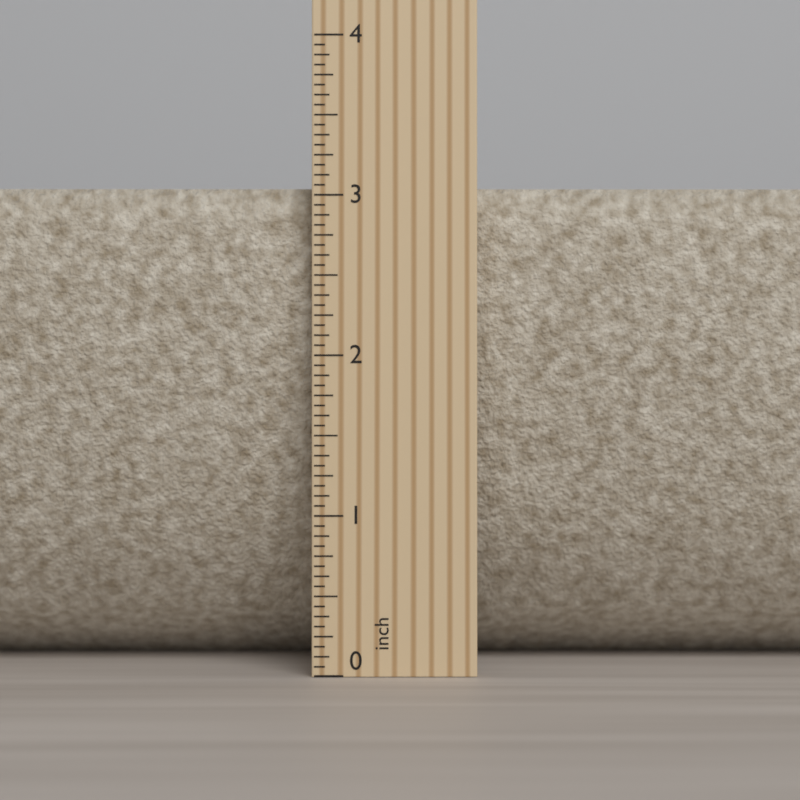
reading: 3.0625 inch
